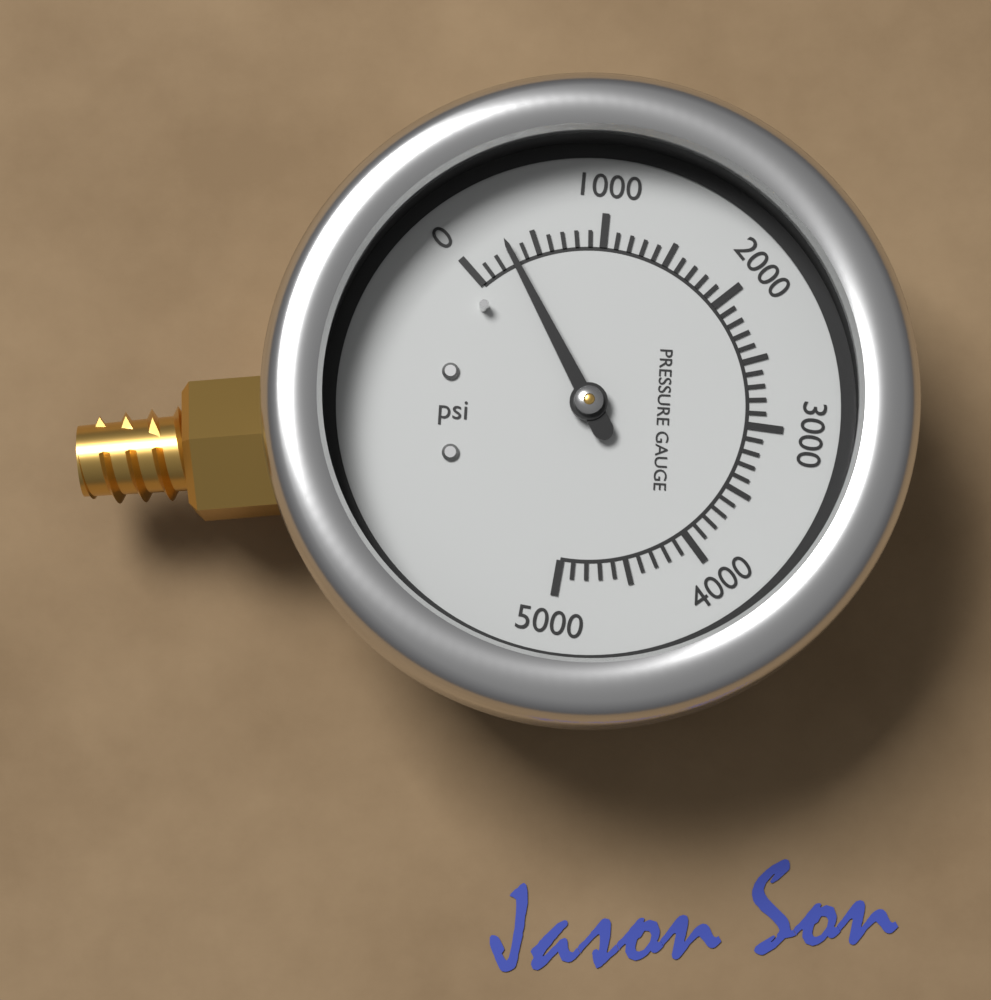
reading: 300 psi
